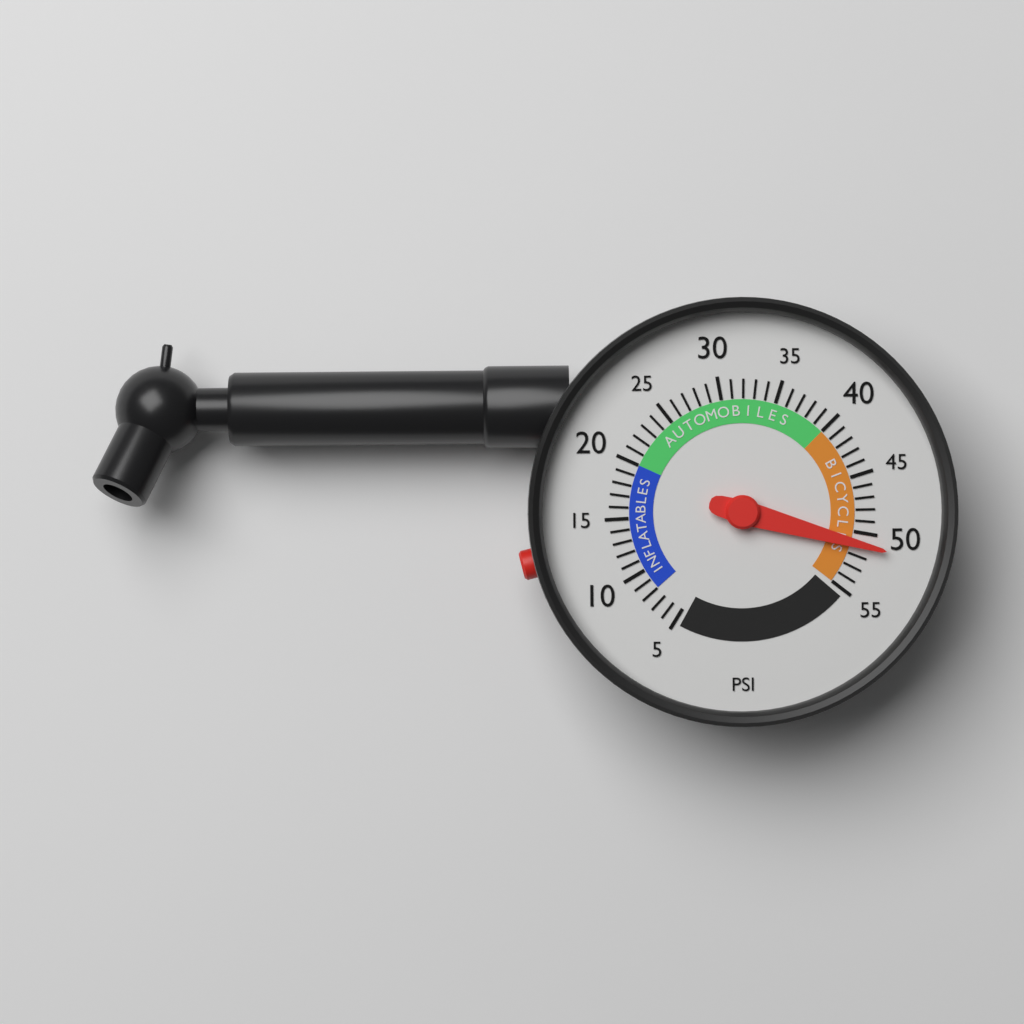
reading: 51 psi
